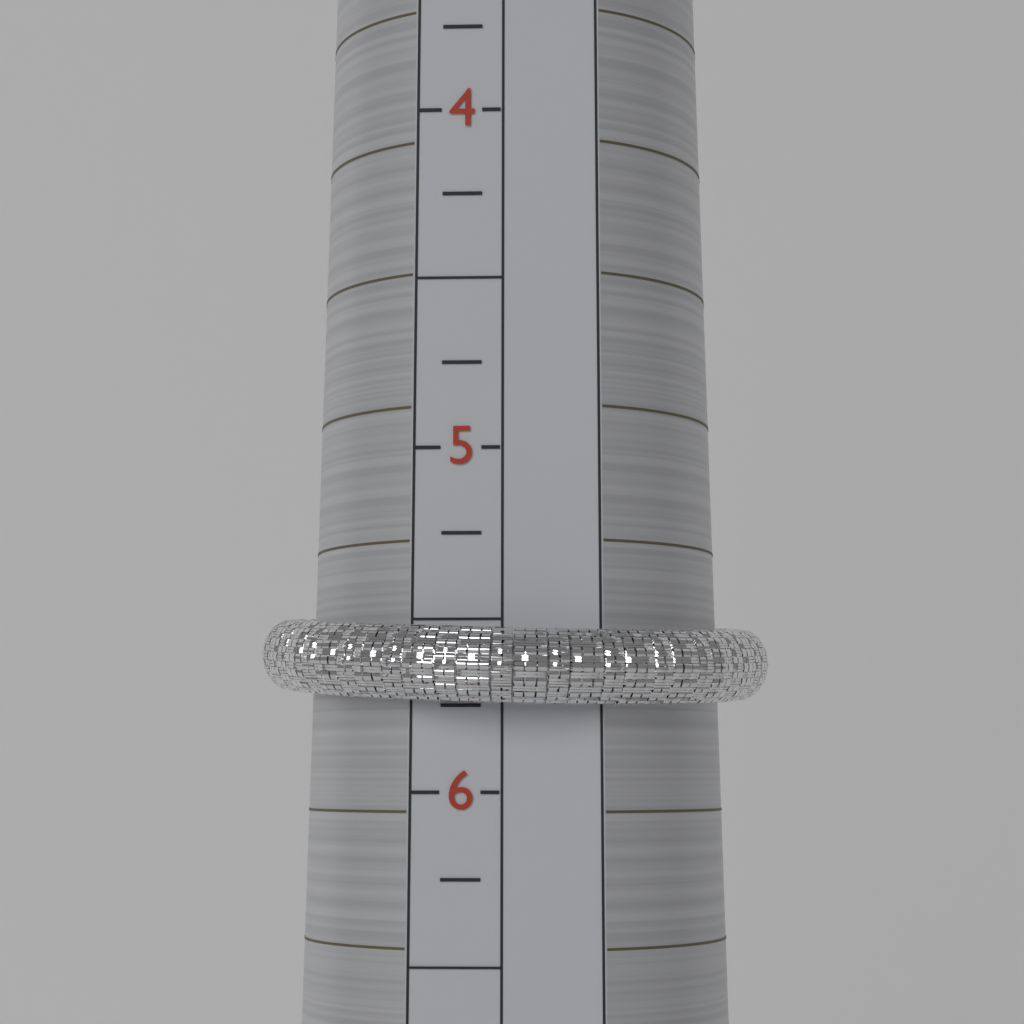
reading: 5.75 (no unit)
